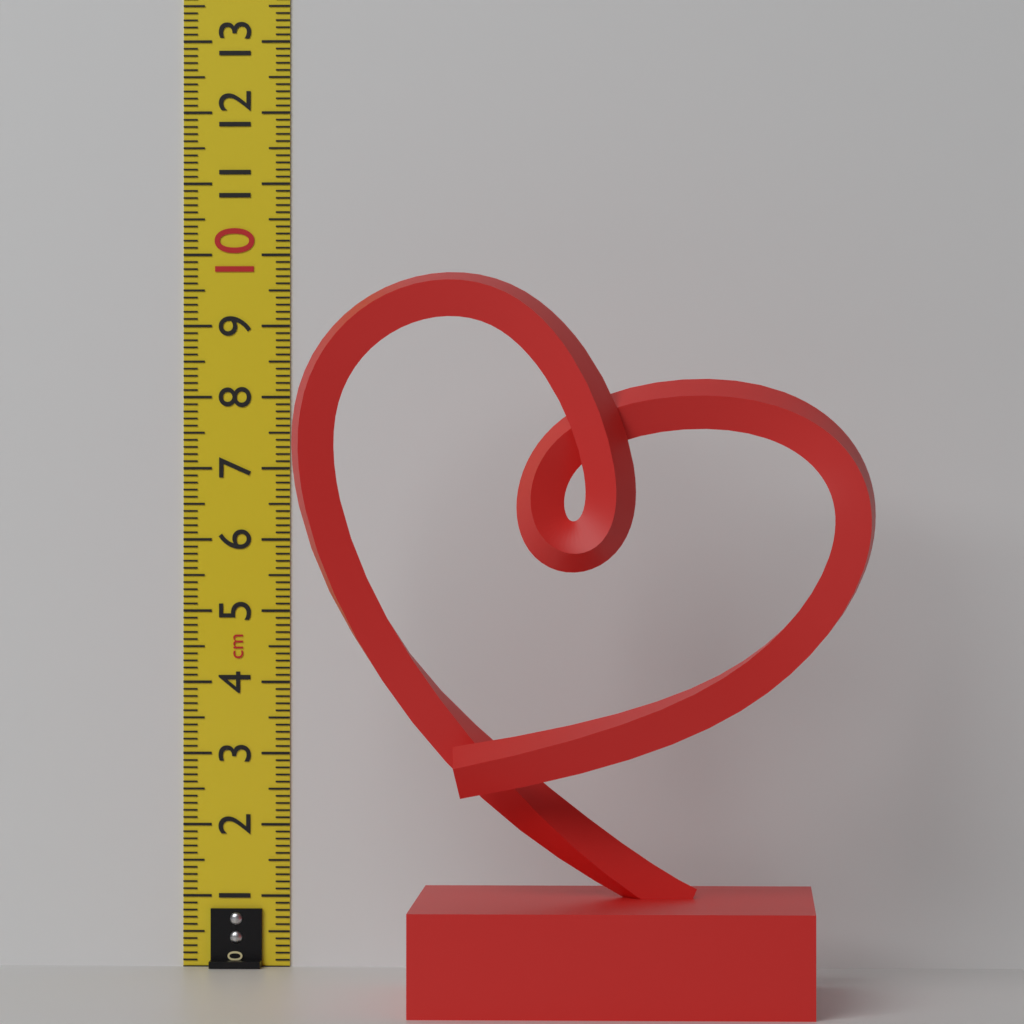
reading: 9.6 cm
